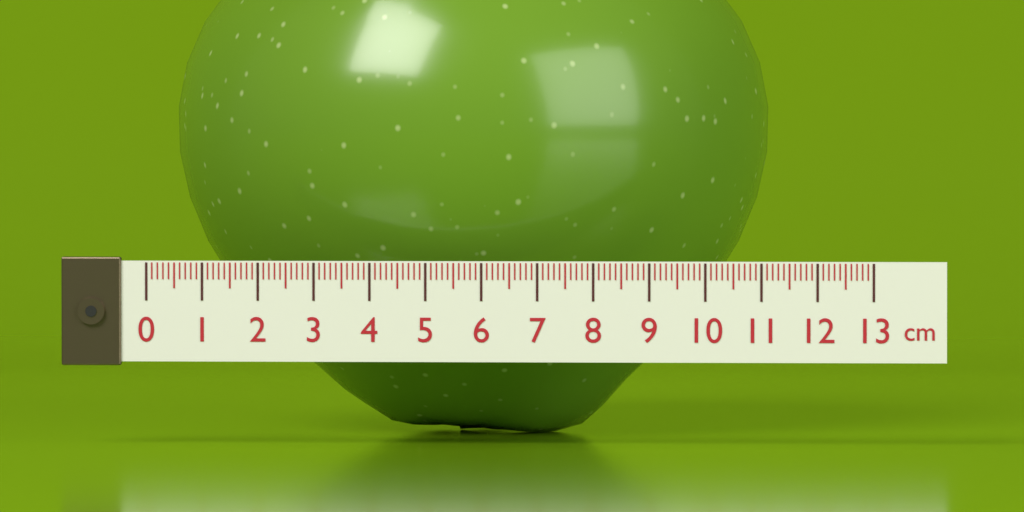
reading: 10.9 cm
